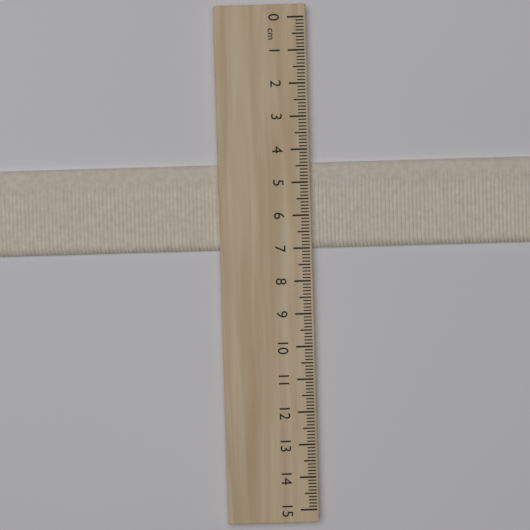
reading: 7.0 cm
